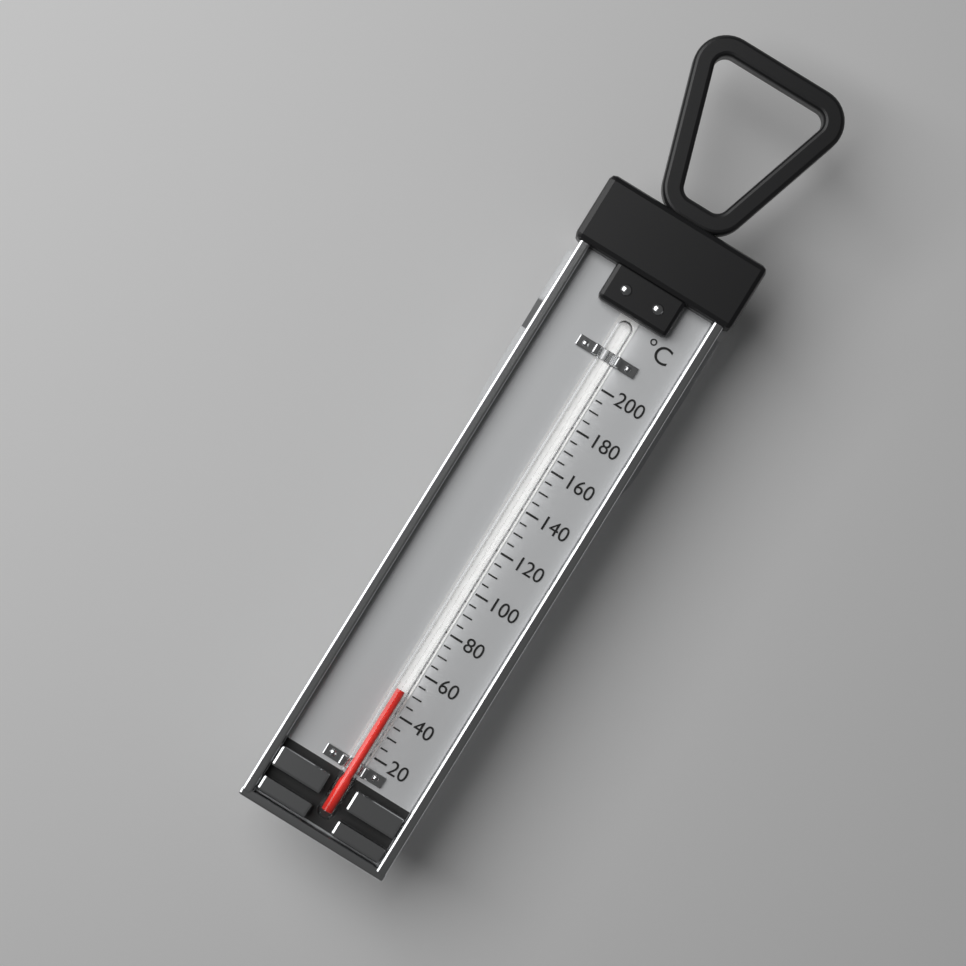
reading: 50 °C
